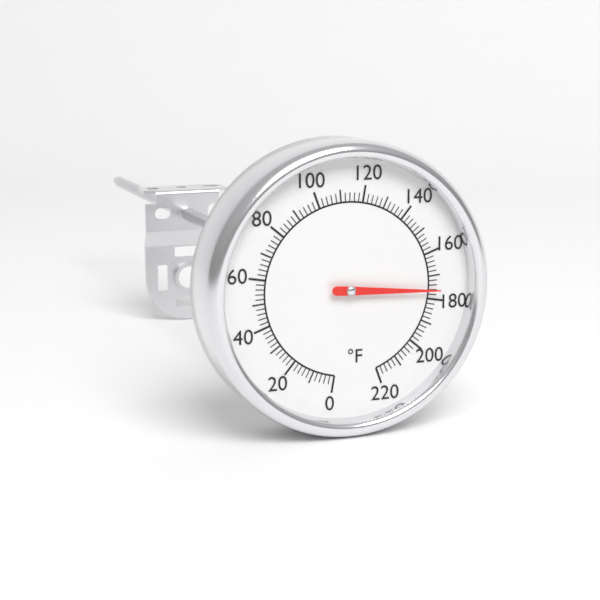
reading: 176 °F
